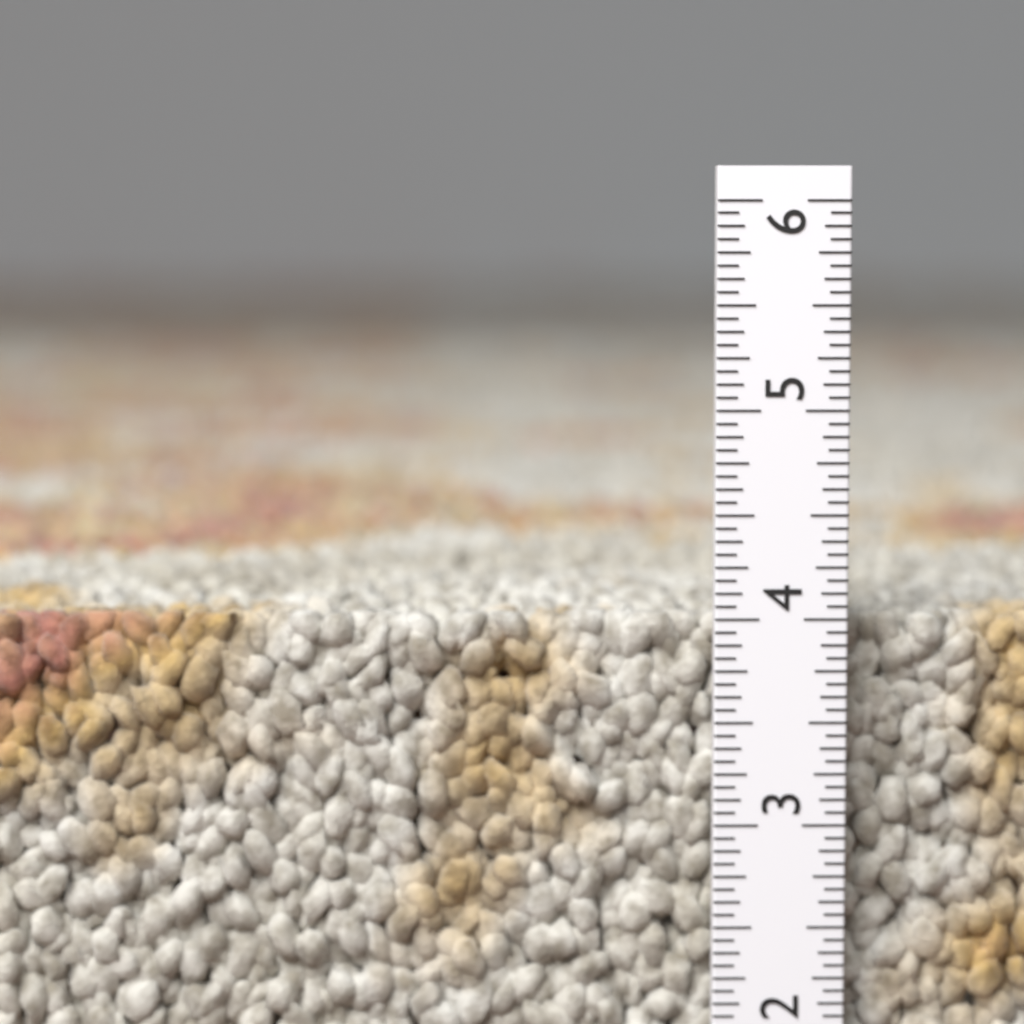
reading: 4.0000 in
